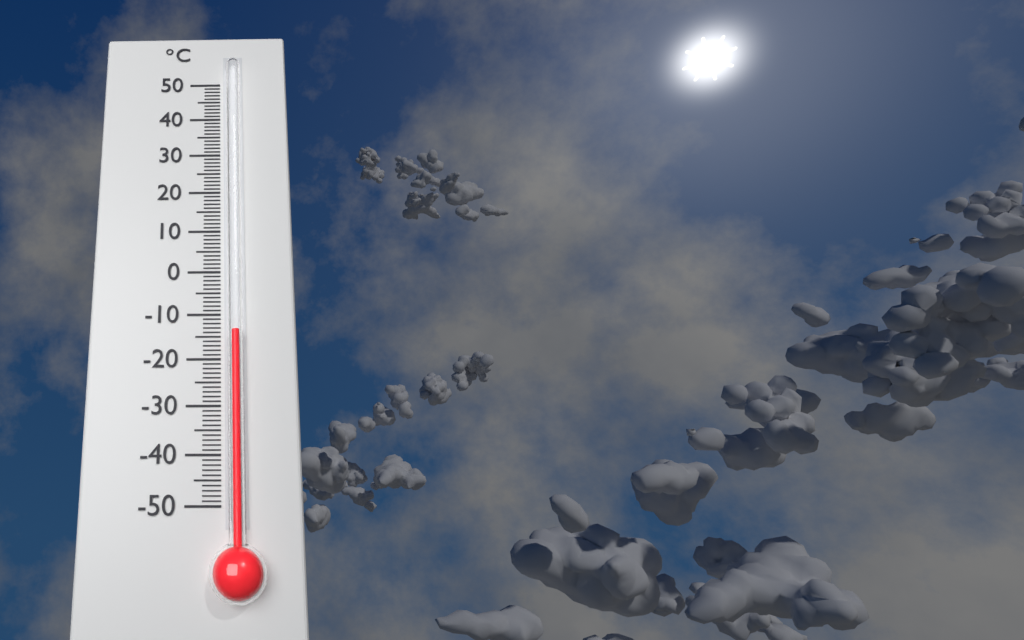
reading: -14 °C
